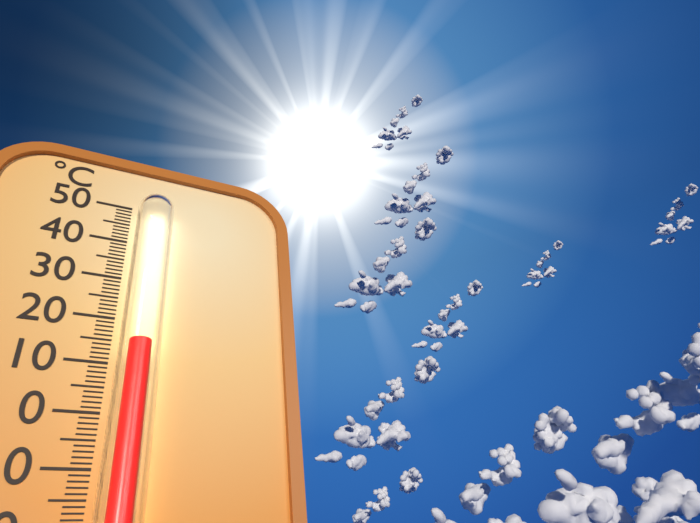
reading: 13 °C
